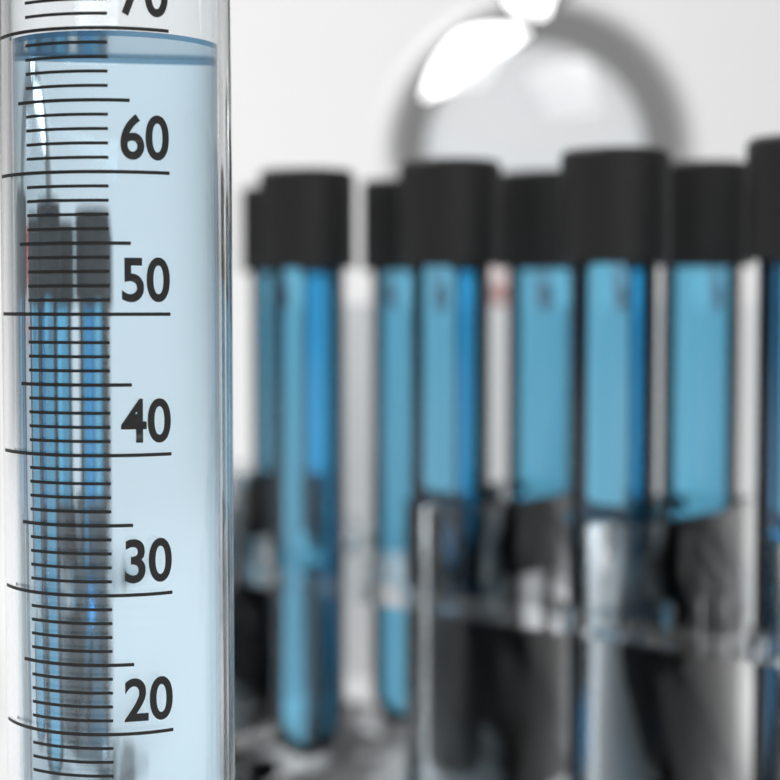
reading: 70 ml
